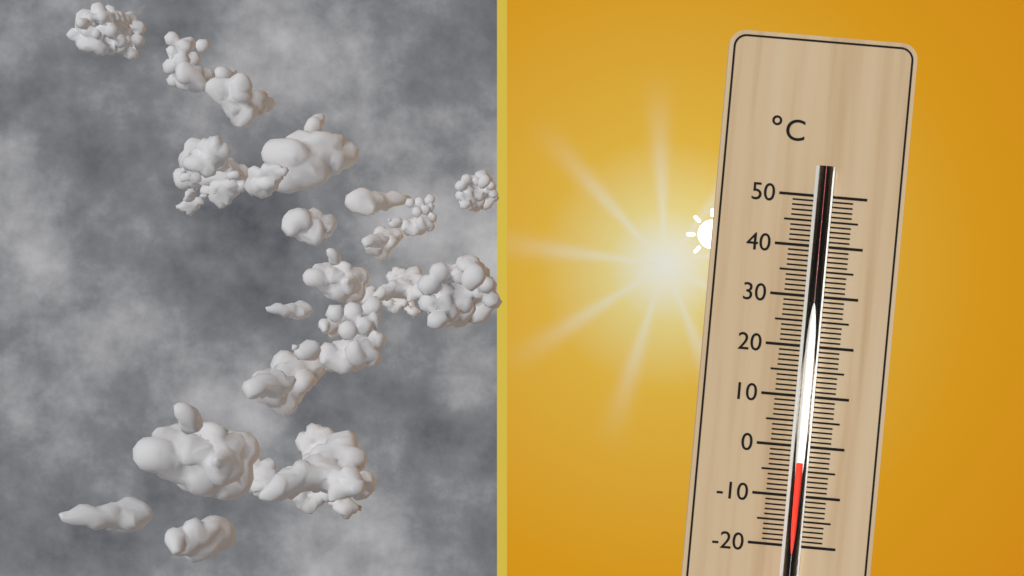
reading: -3 °C
